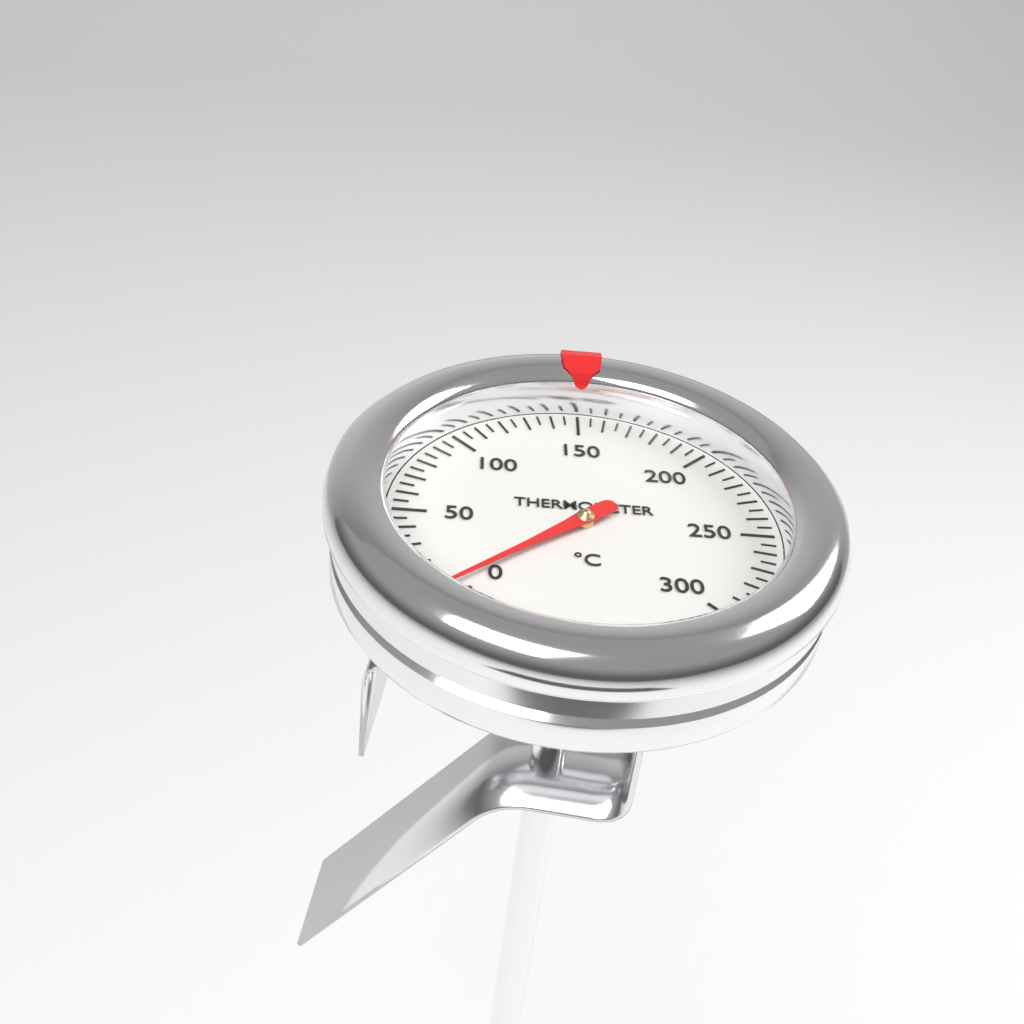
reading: 5 °C
